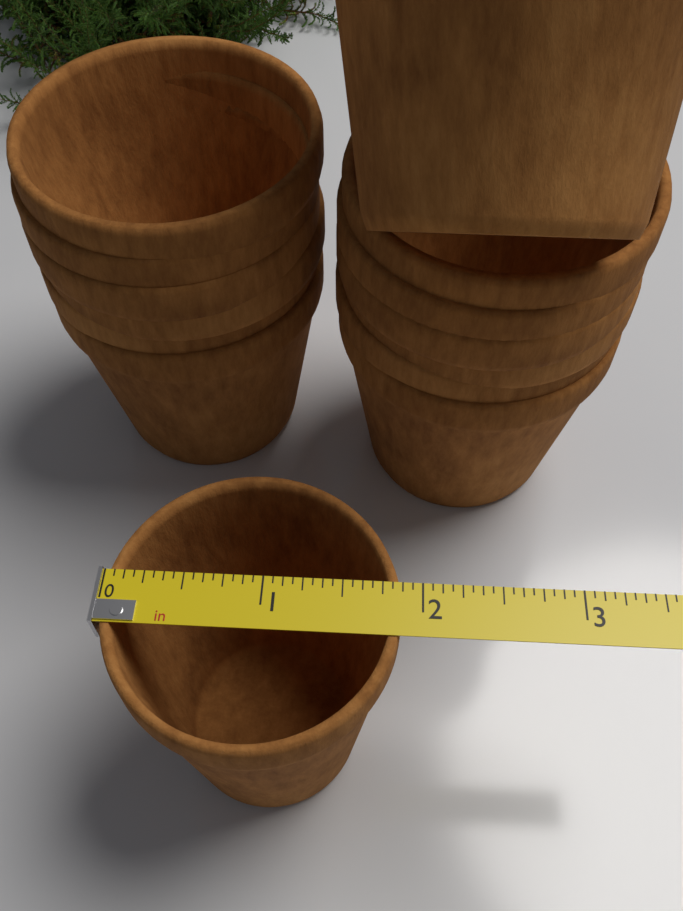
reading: 1.8750 in
